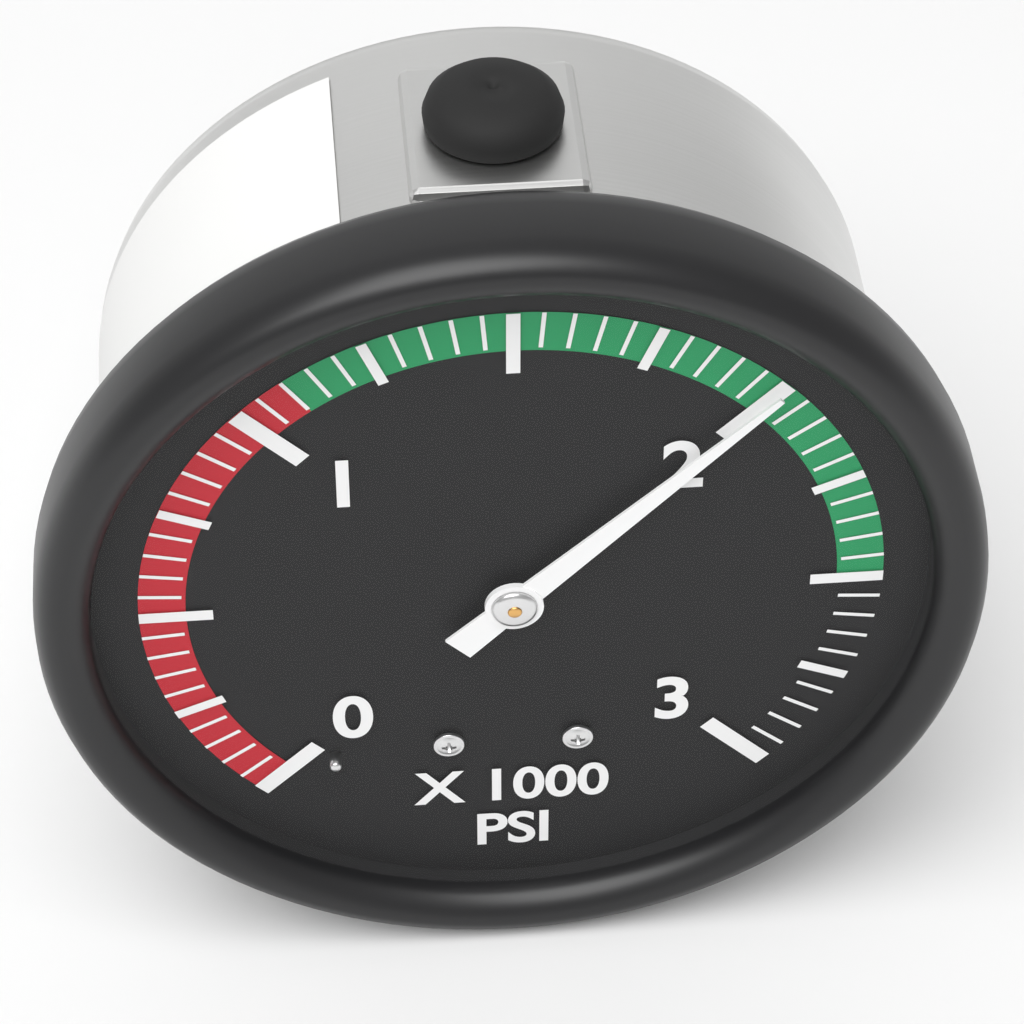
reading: 2000 psi
